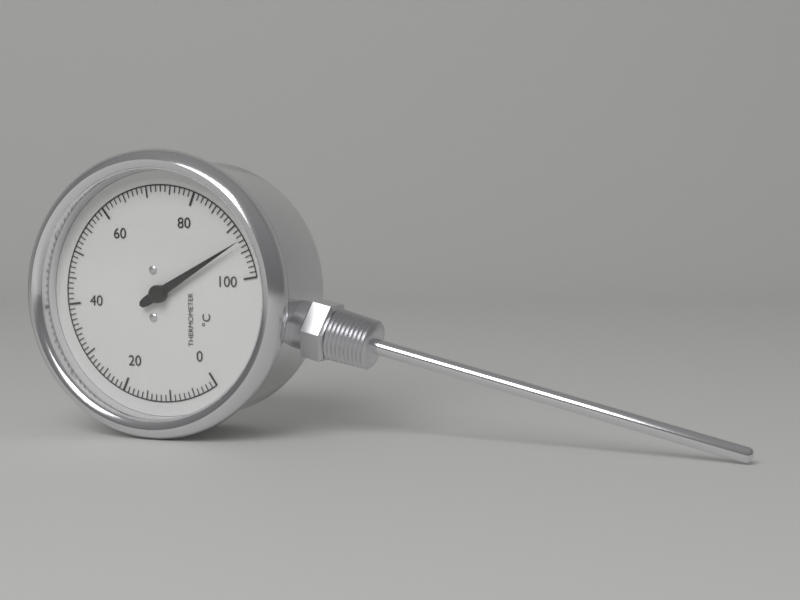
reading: 93 °C
